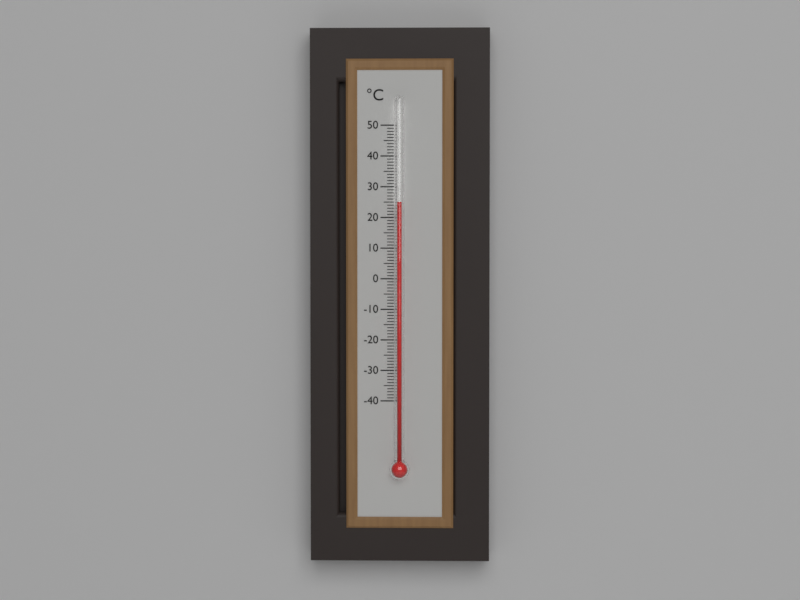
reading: 25 °C
